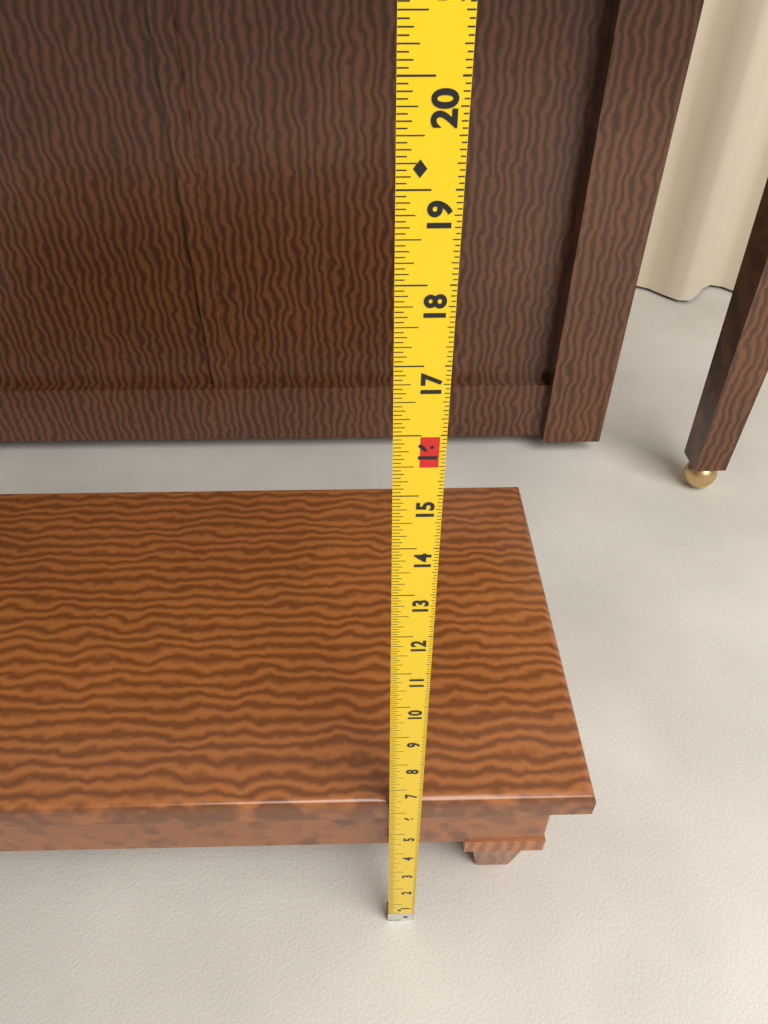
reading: 6.3750 in
